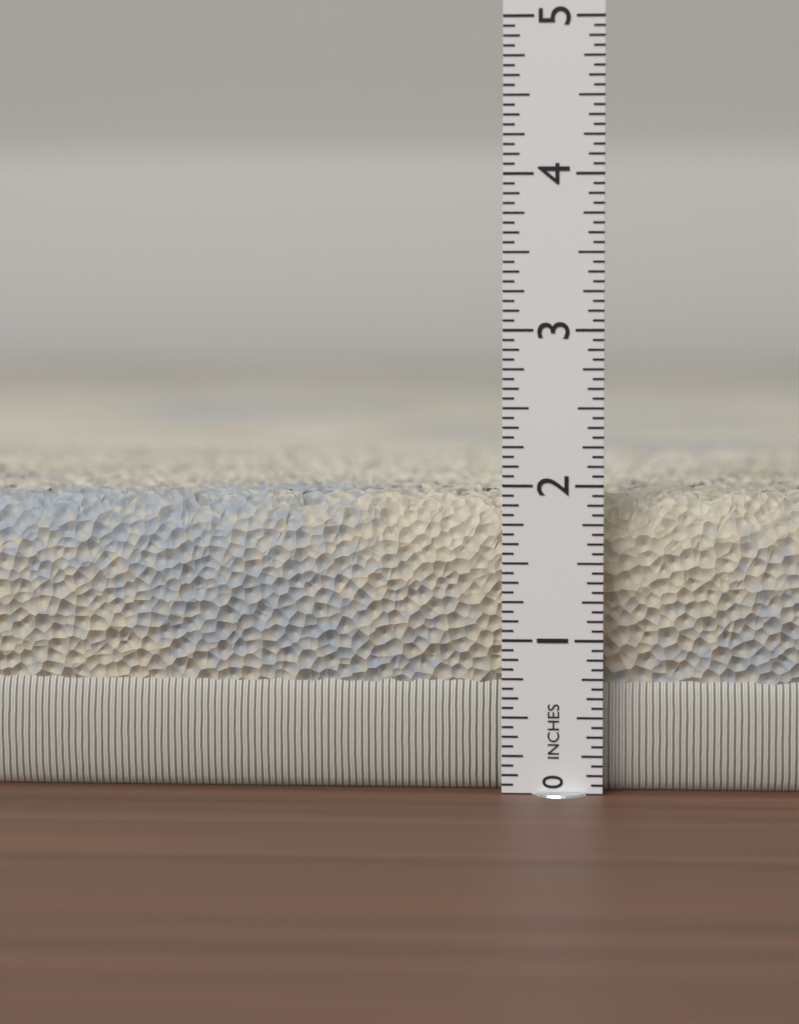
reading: 1.9375 in
